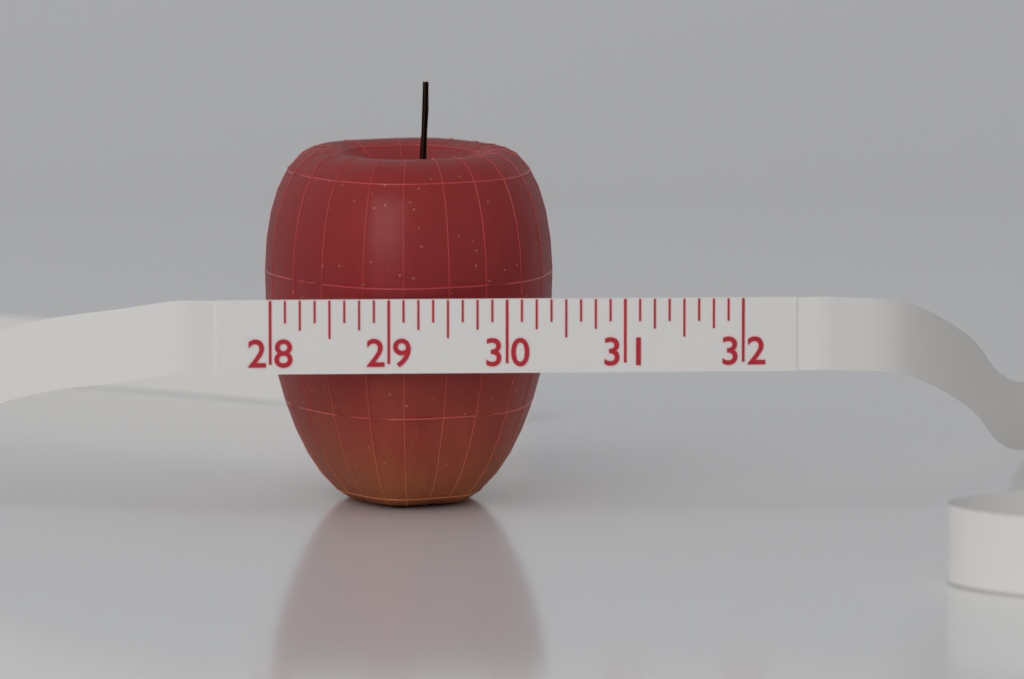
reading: 30.500 (no unit)
